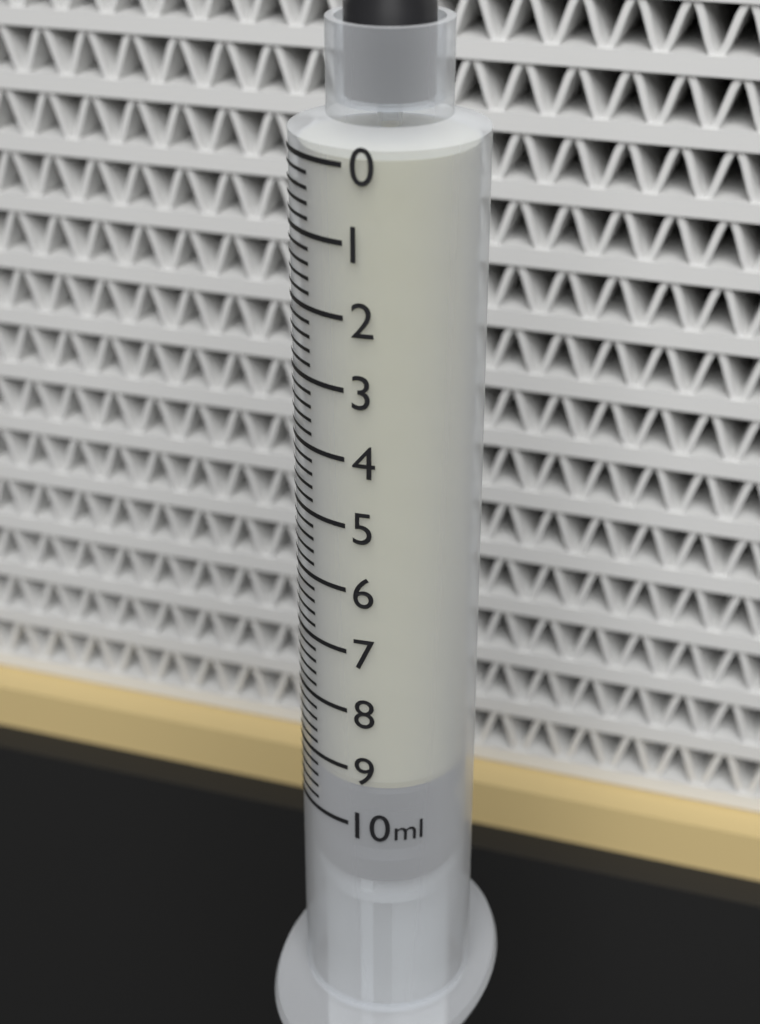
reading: 9.4 ml
